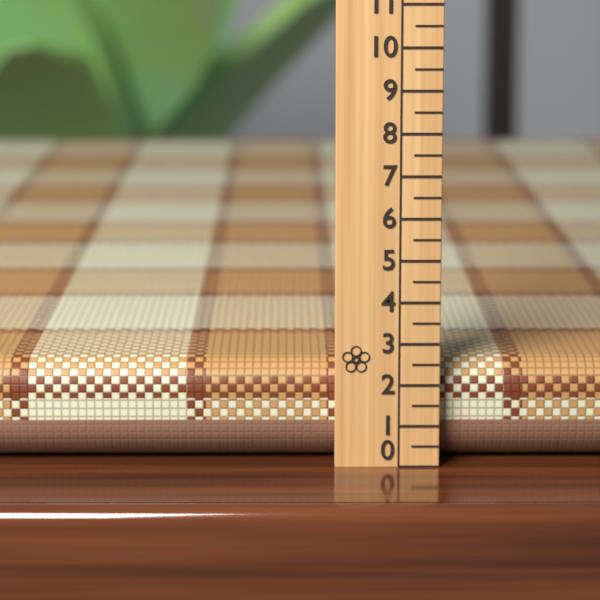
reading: 2.5 (no unit)
